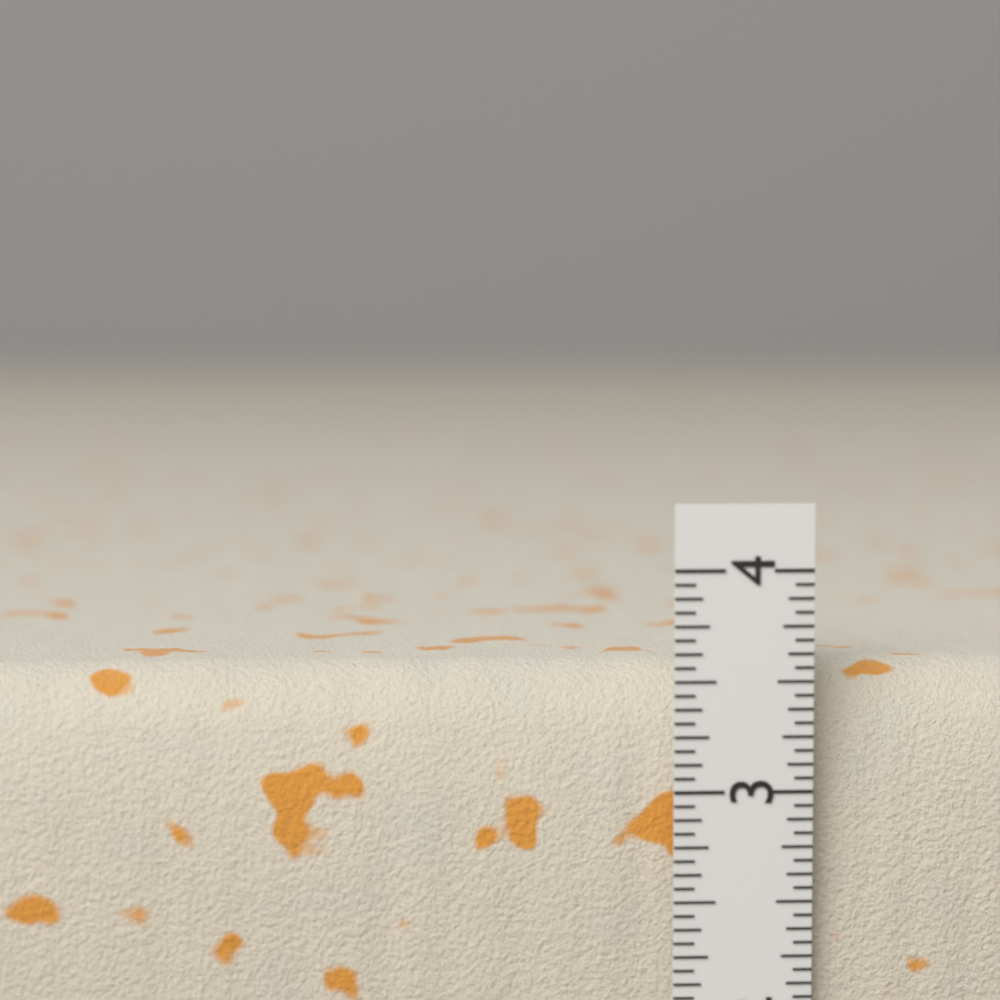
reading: 3.5625 in
